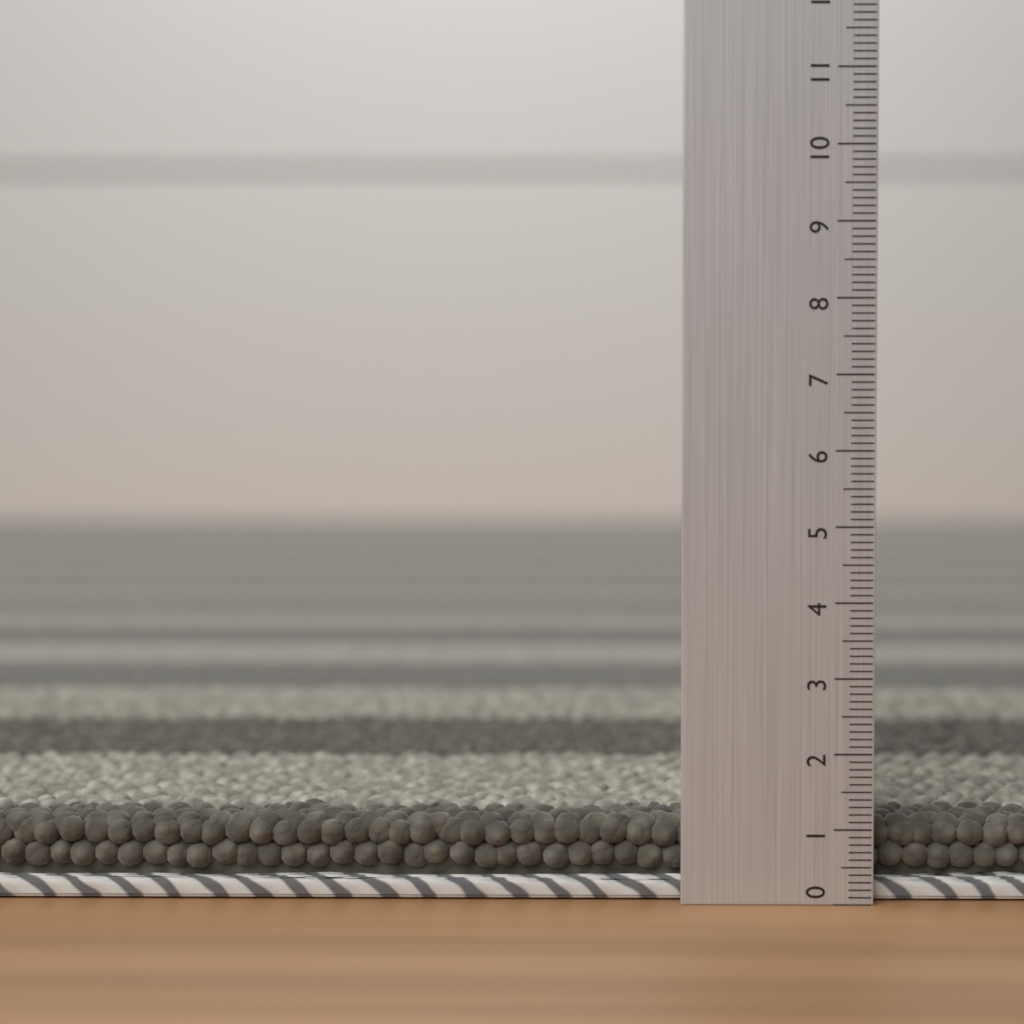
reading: 1.1 (no unit)
